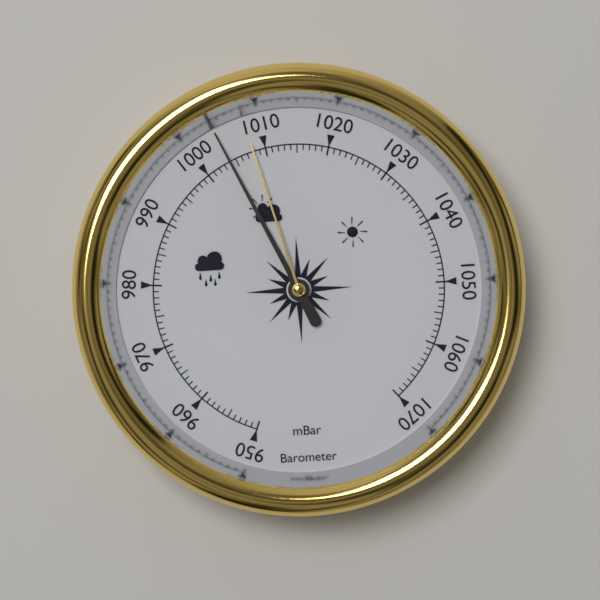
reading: 1004 mbar
